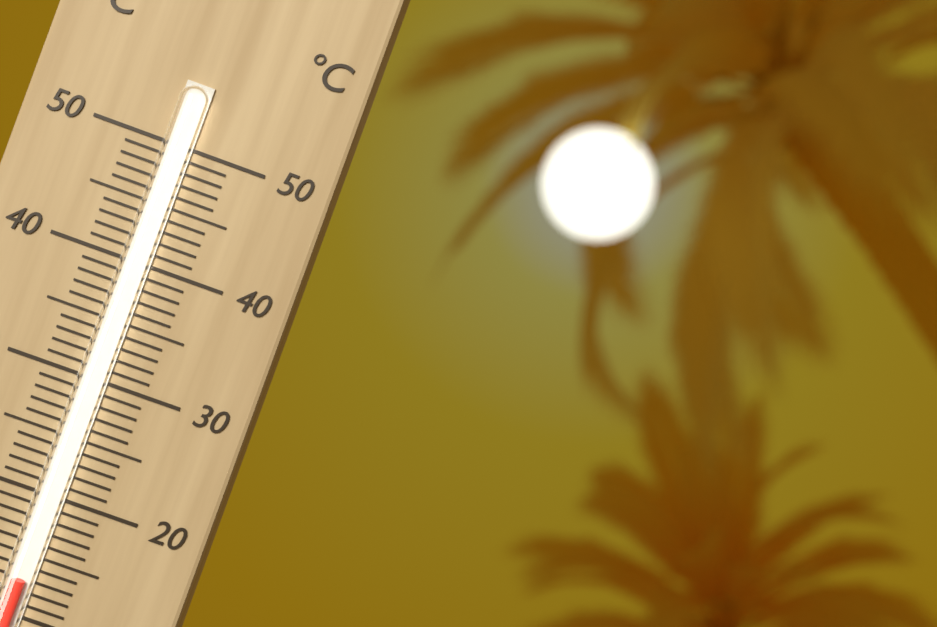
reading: 13 °C
